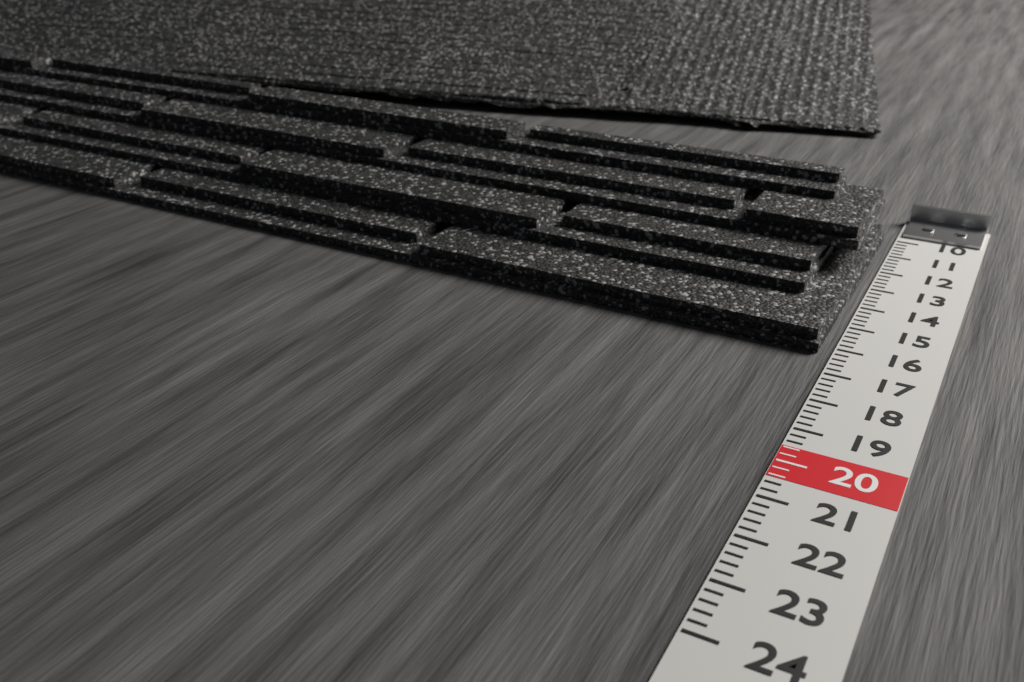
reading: 16.2 (no unit)
